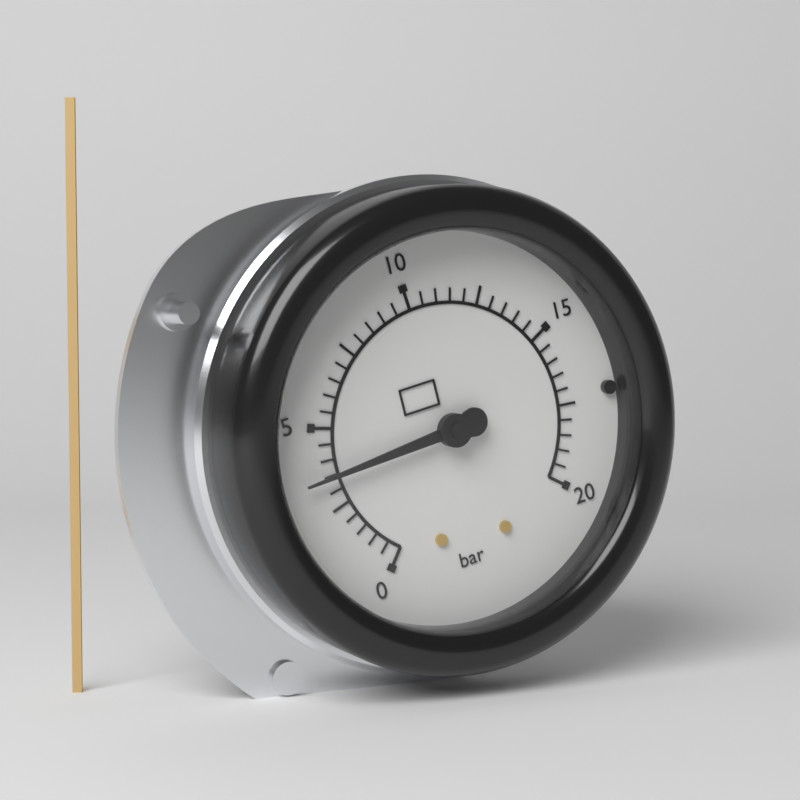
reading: 3.5 bar
